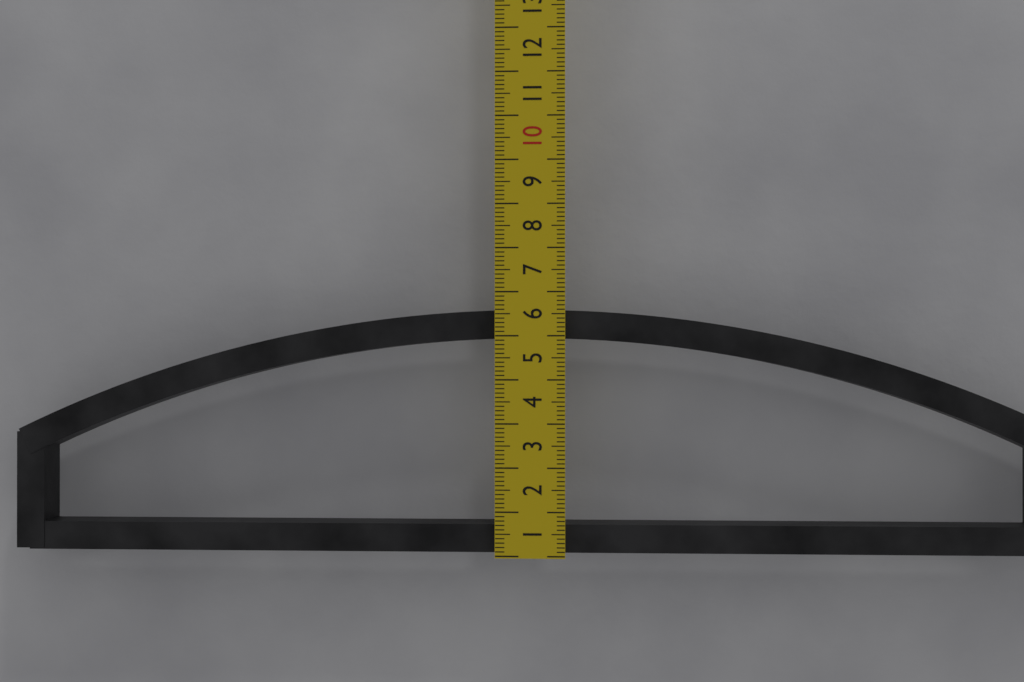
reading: 5.6 cm
